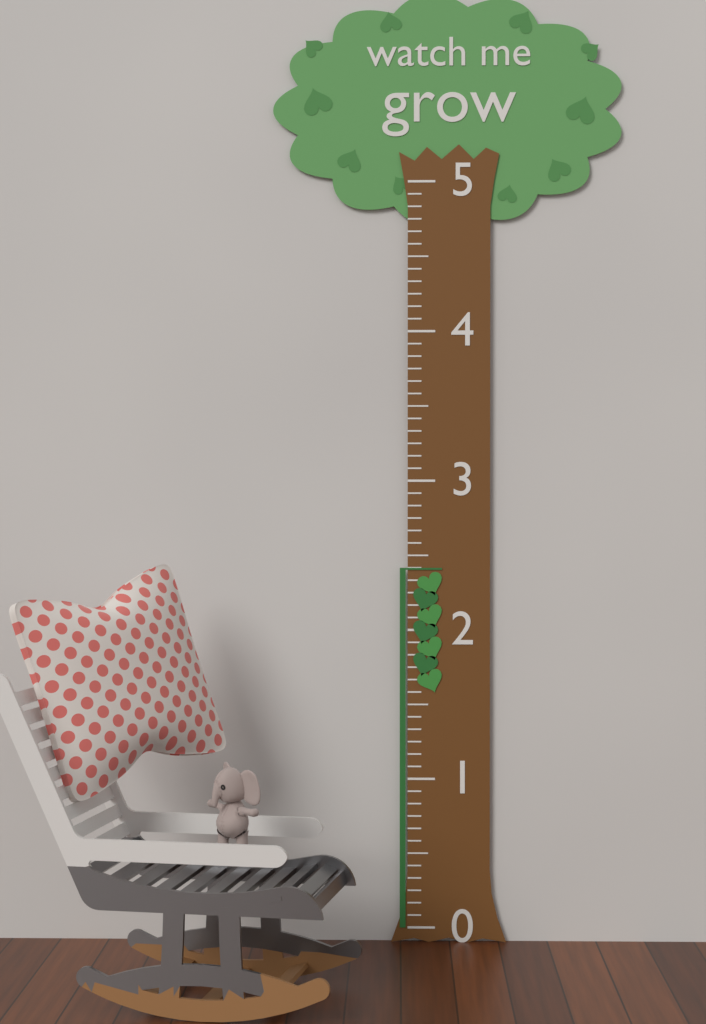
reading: 2.416667 (no unit)
